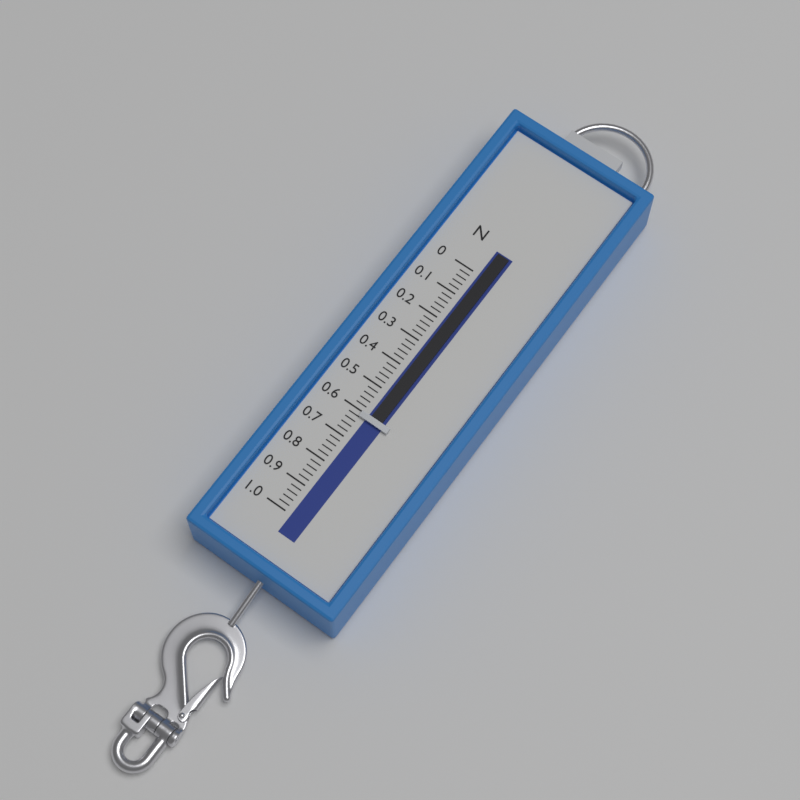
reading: 0.62 N
